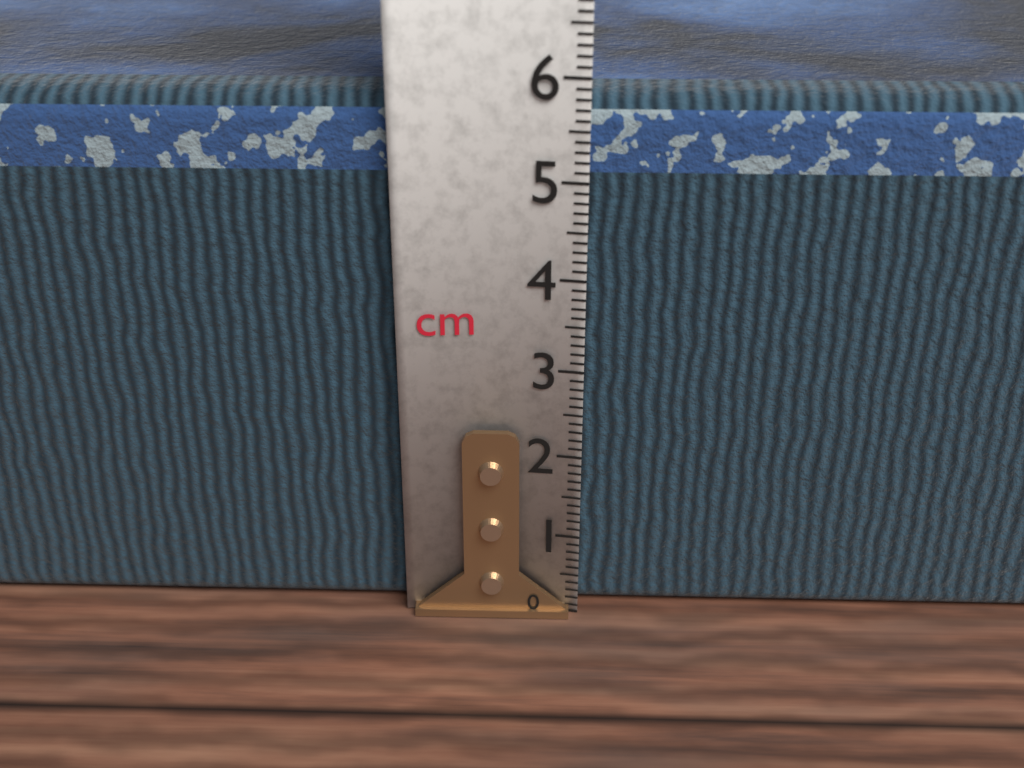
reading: 5.8 cm
